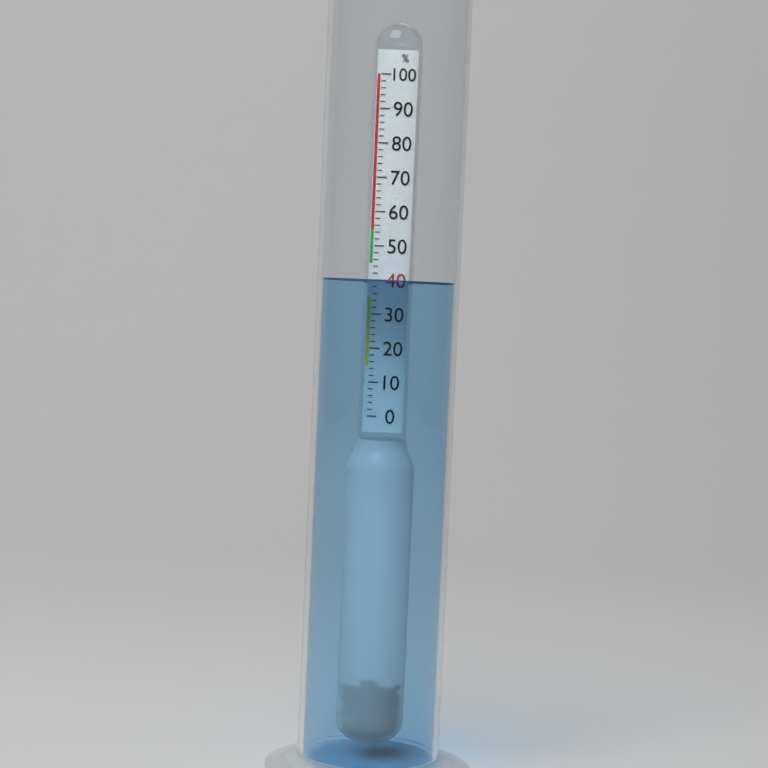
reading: 40 %
